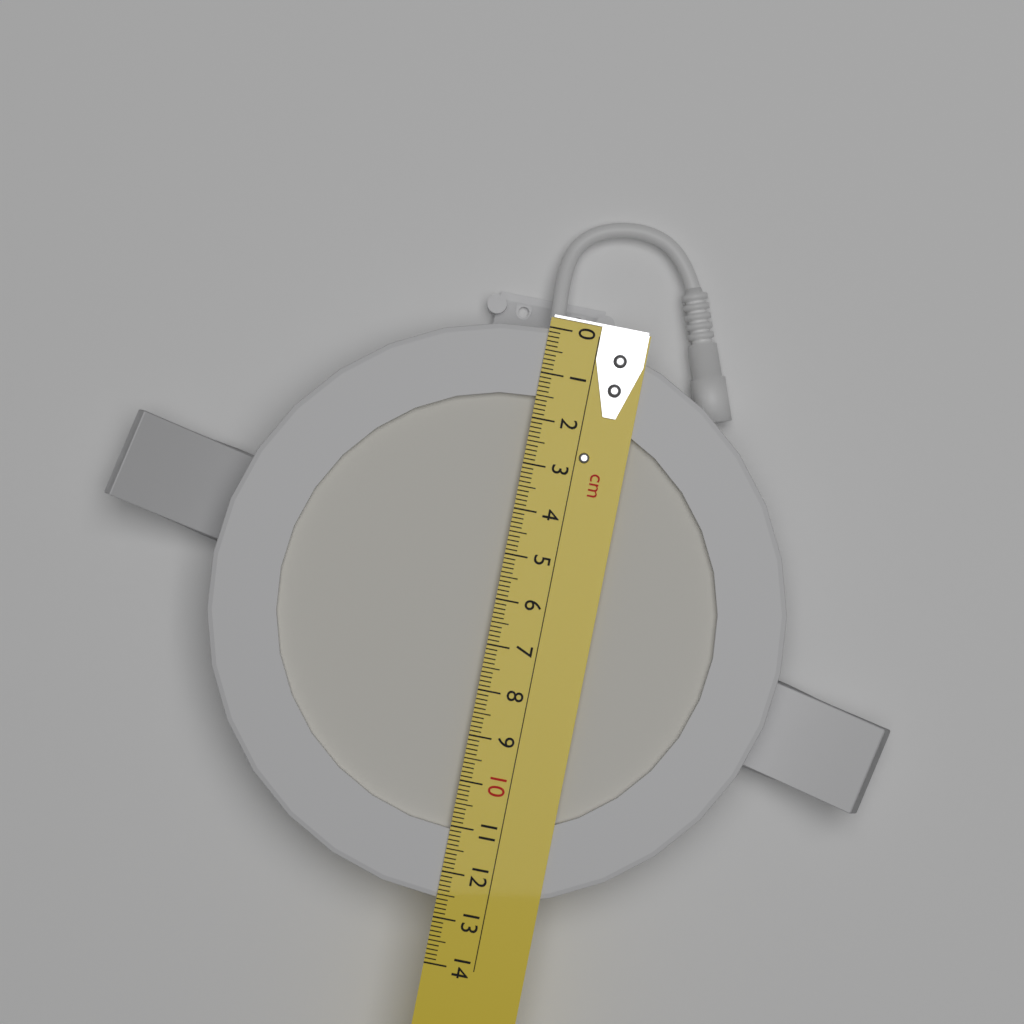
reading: 12.6 cm
